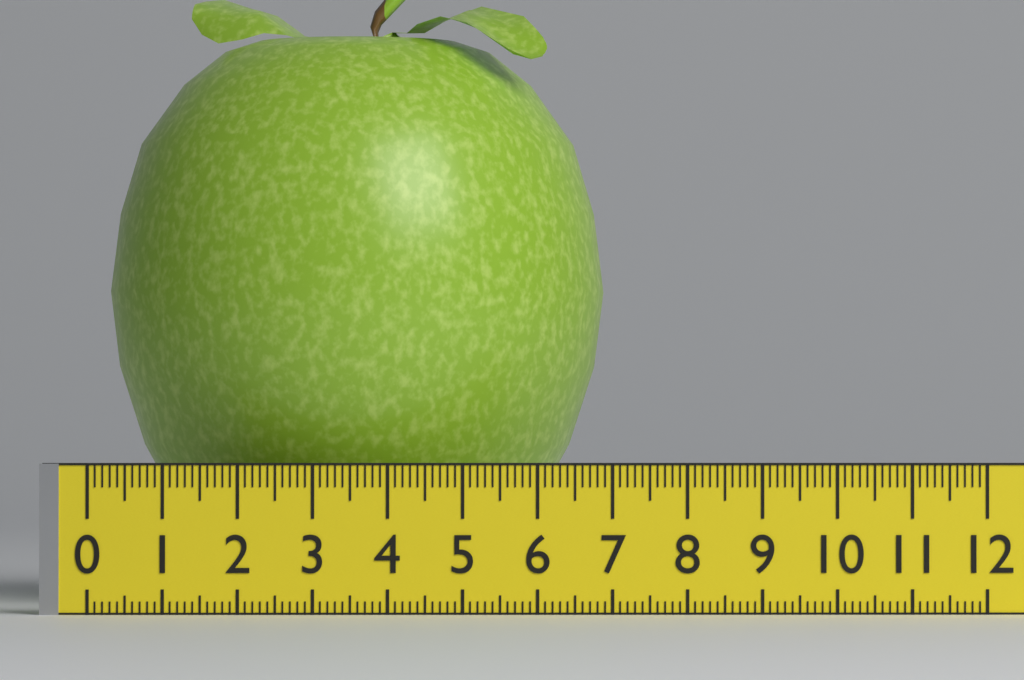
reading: 6.9 (no unit)
